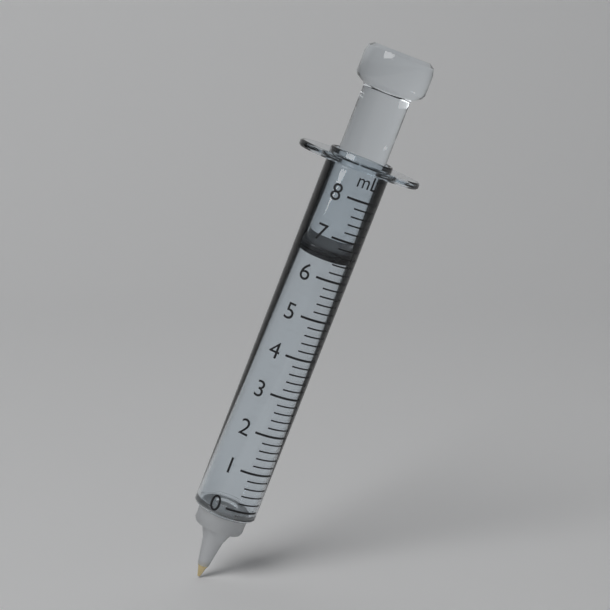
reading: 6.4 ml
